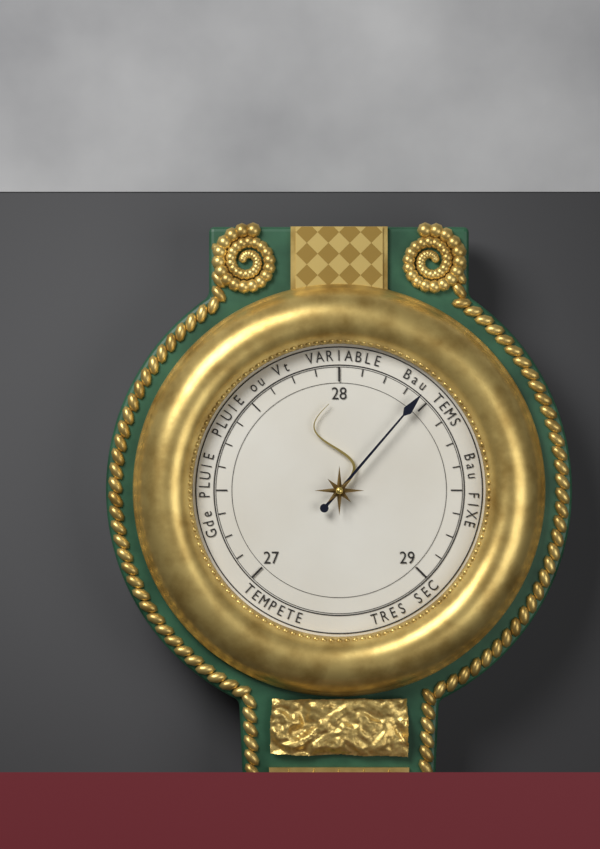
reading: 28.300000 (no unit)
